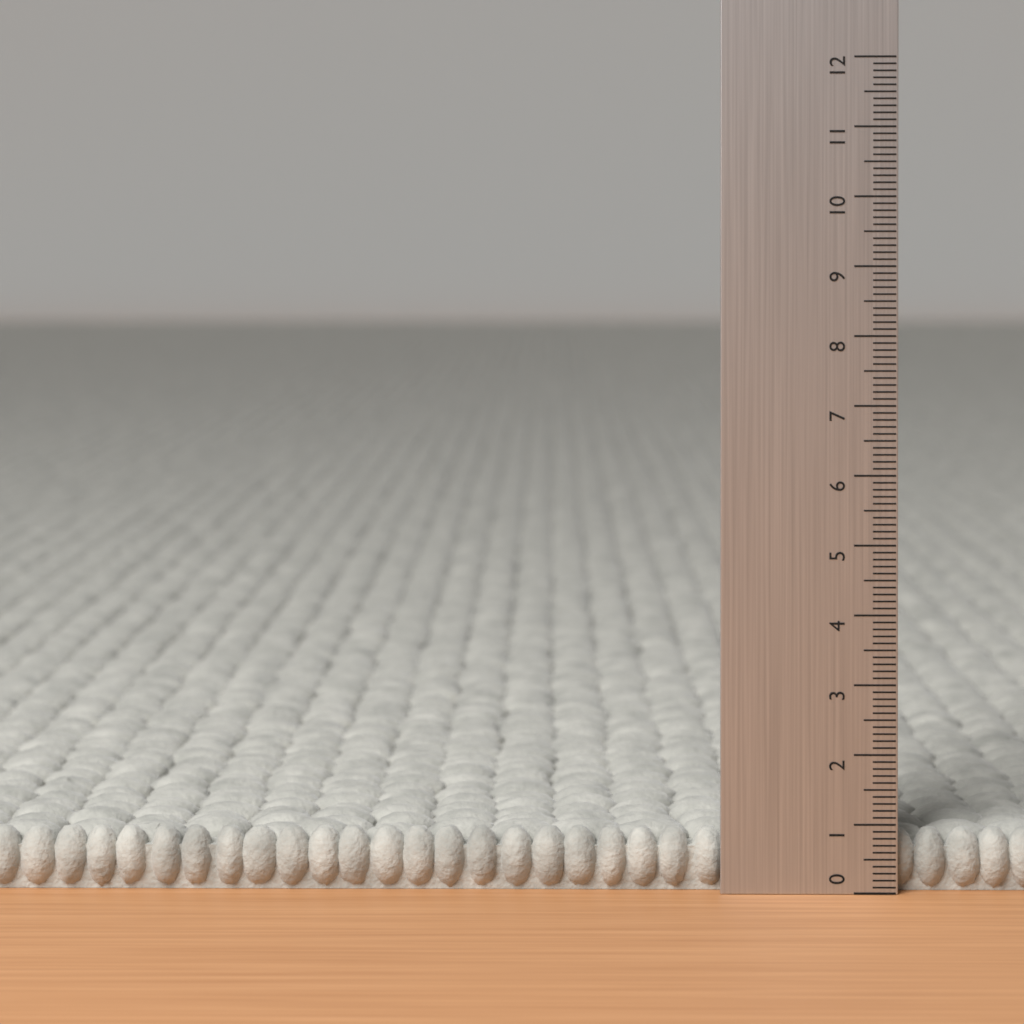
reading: 0.9 (no unit)
